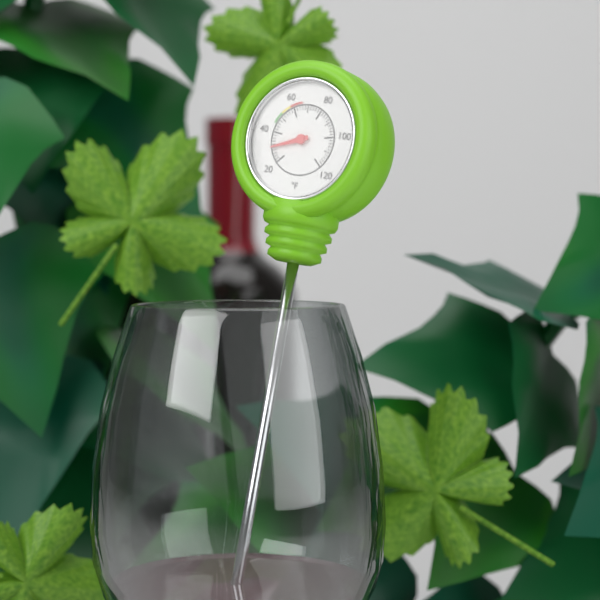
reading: 30 °F
